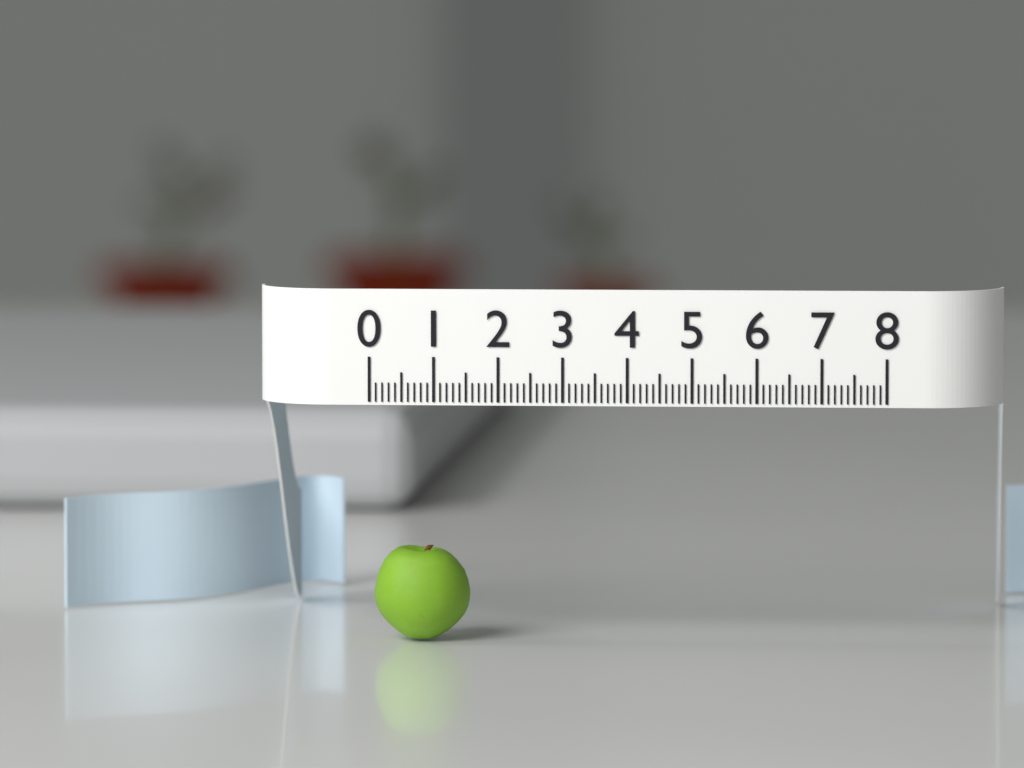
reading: 1.5 (no unit)
